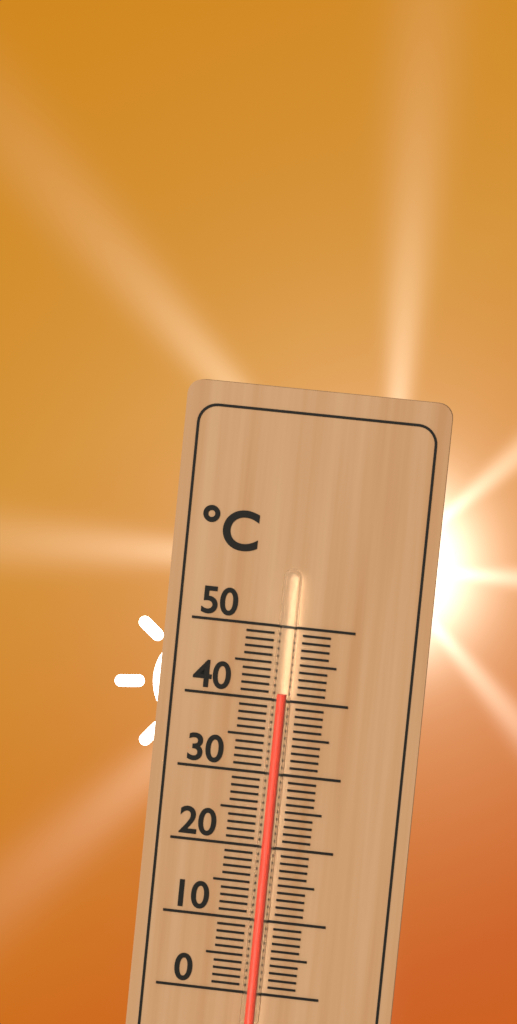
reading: 41 °C
